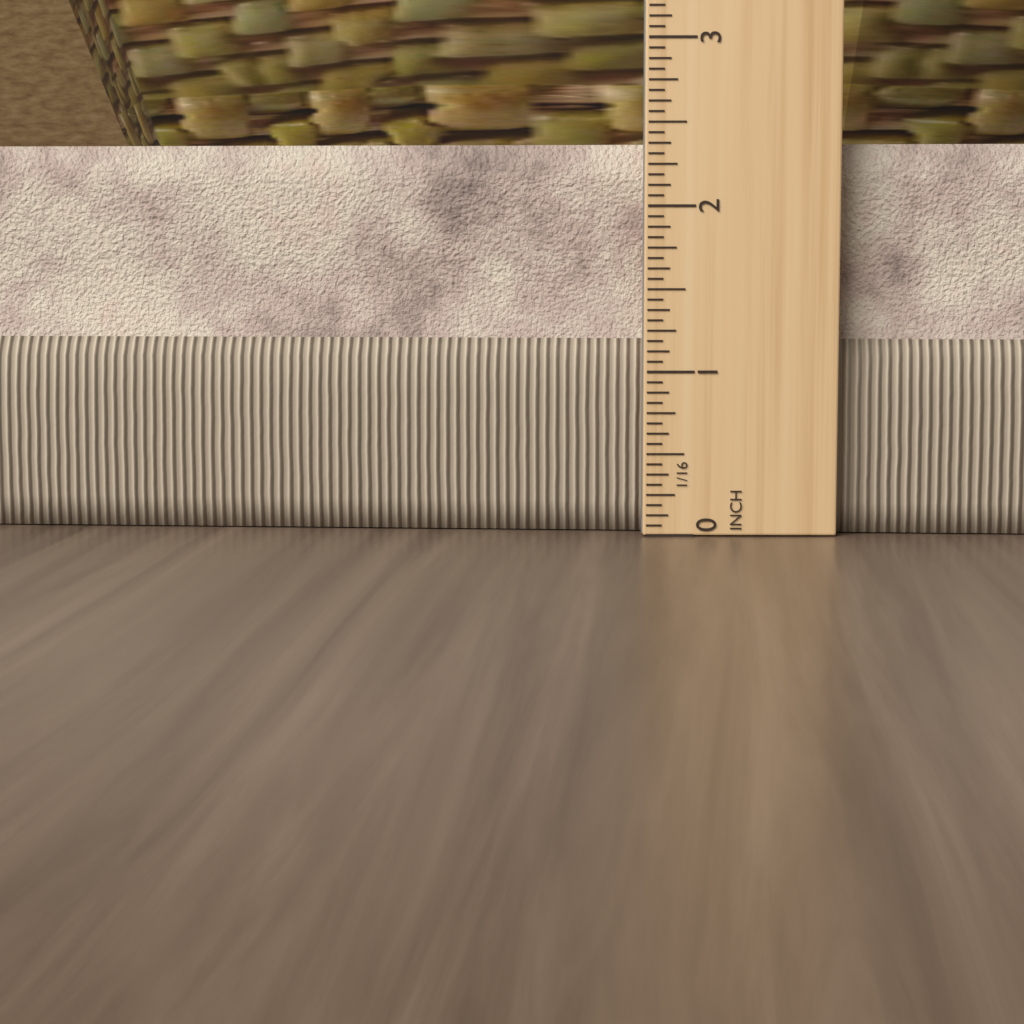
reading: 2.3750 in
